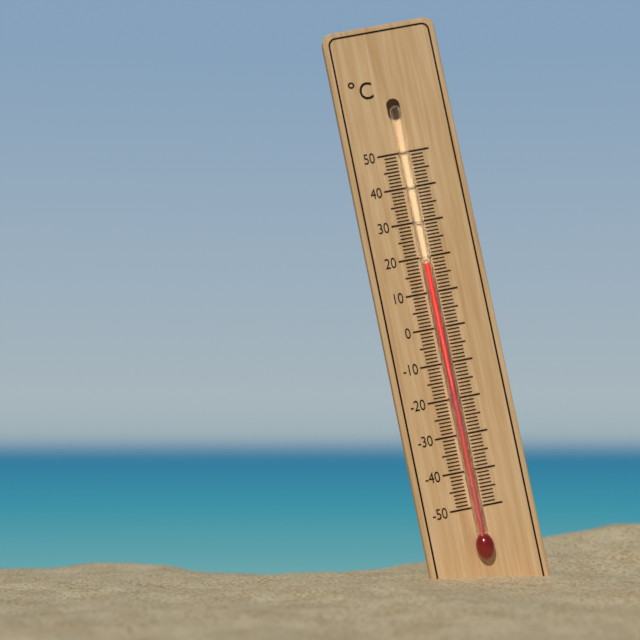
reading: 18 °C
